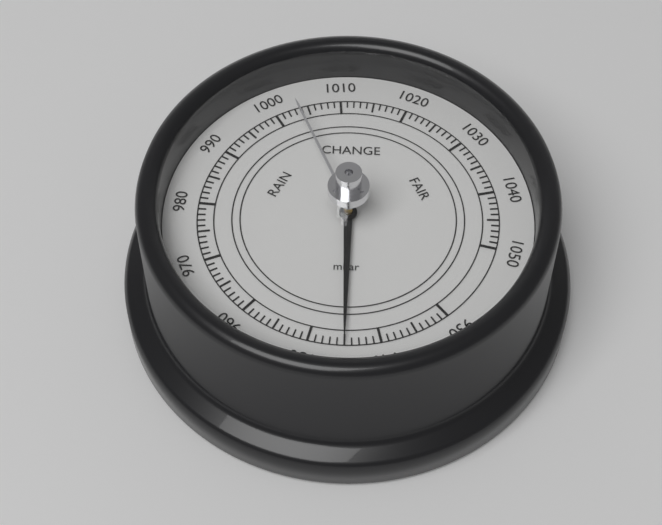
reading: 945 mbar
